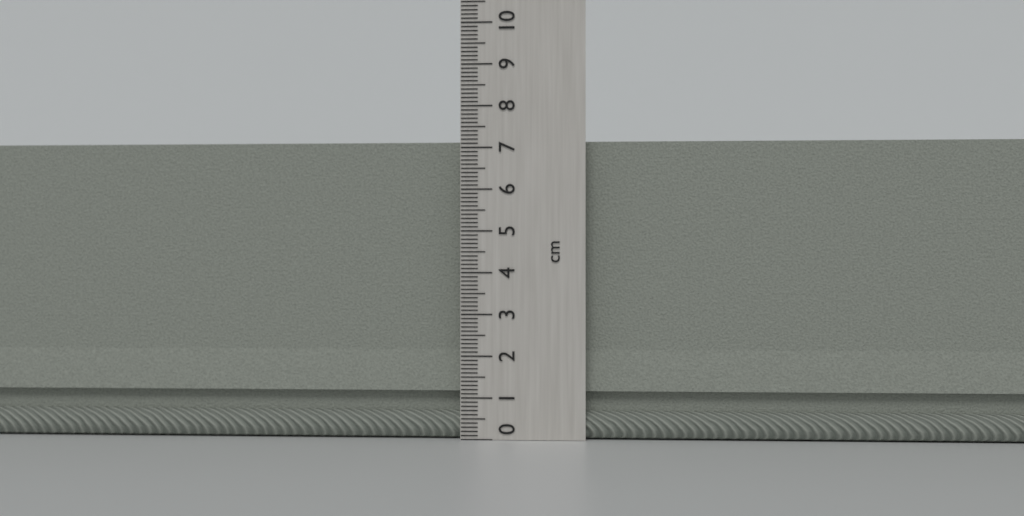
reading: 7.2 cm
